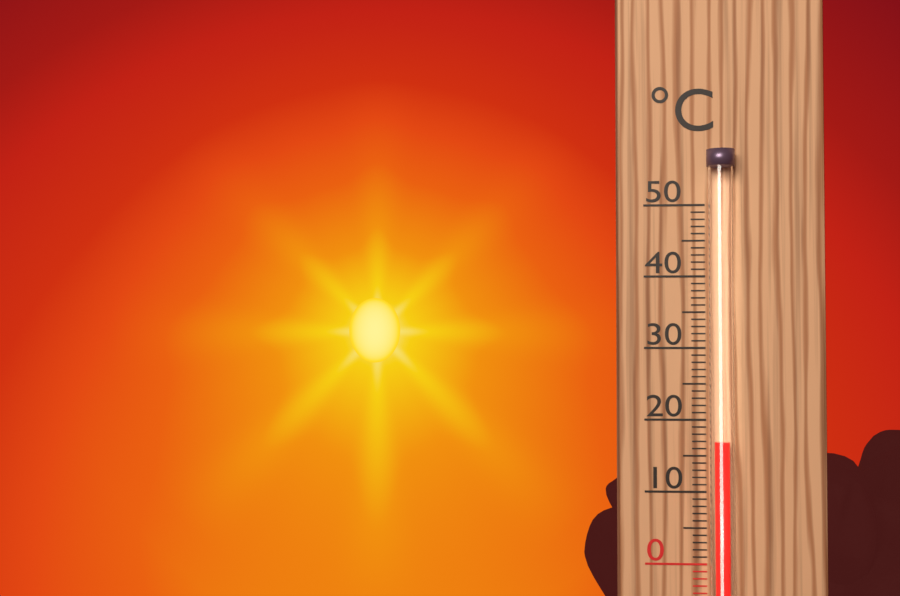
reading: 17 °C
